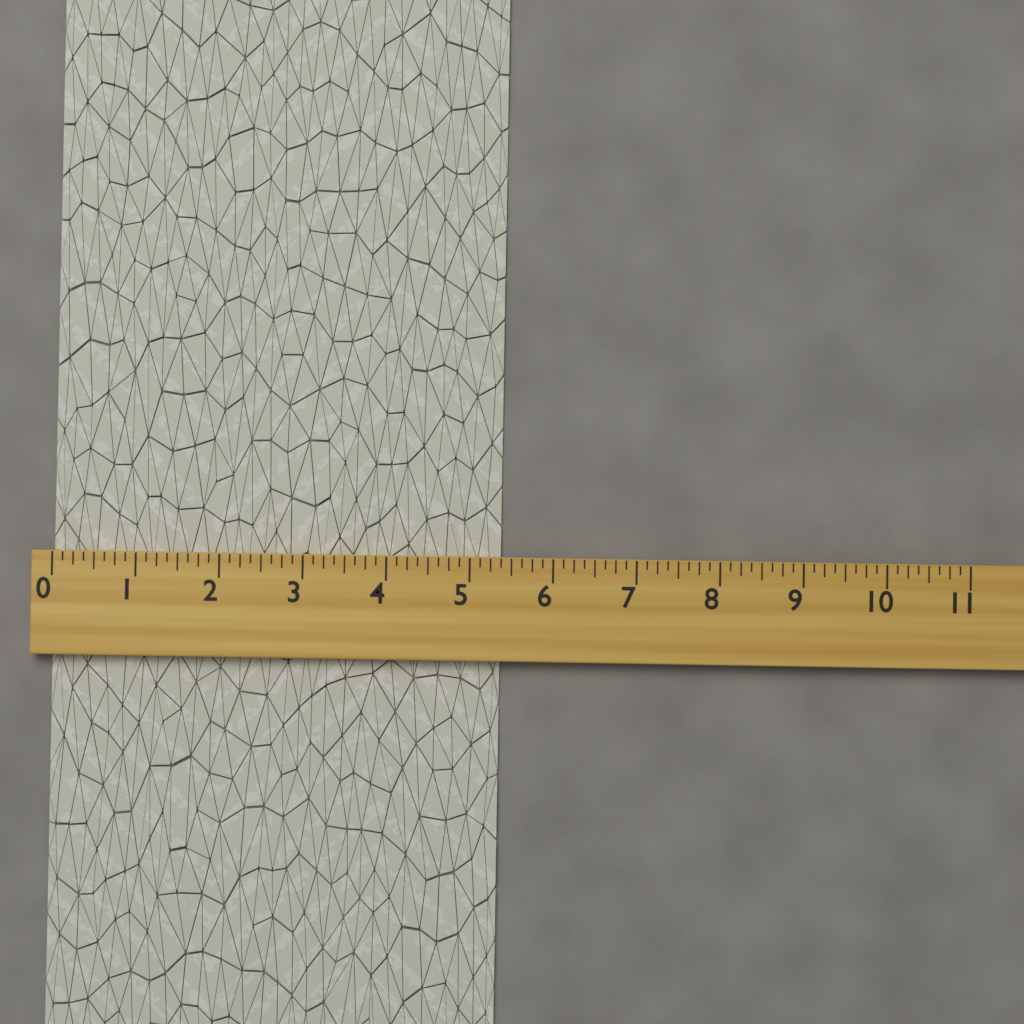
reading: 5.375 (no unit)
